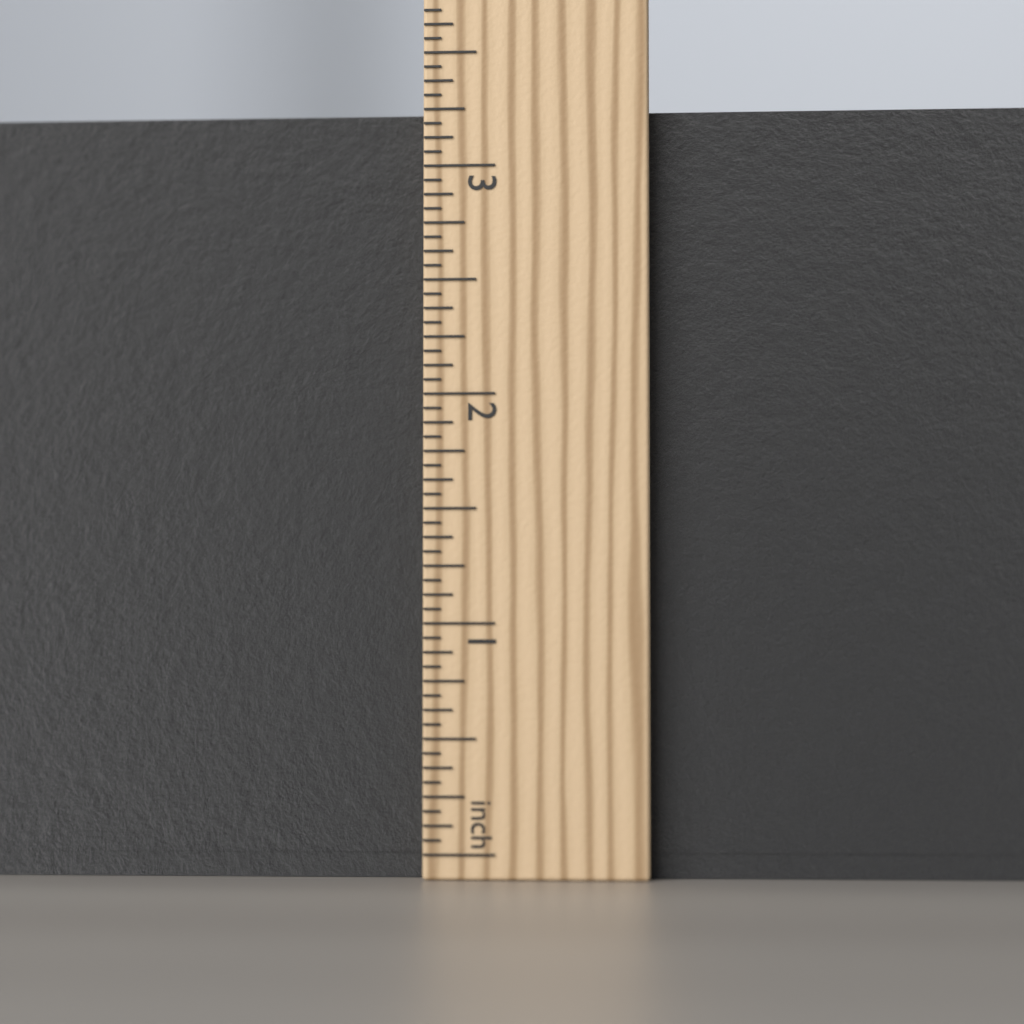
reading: 3.2500 in
